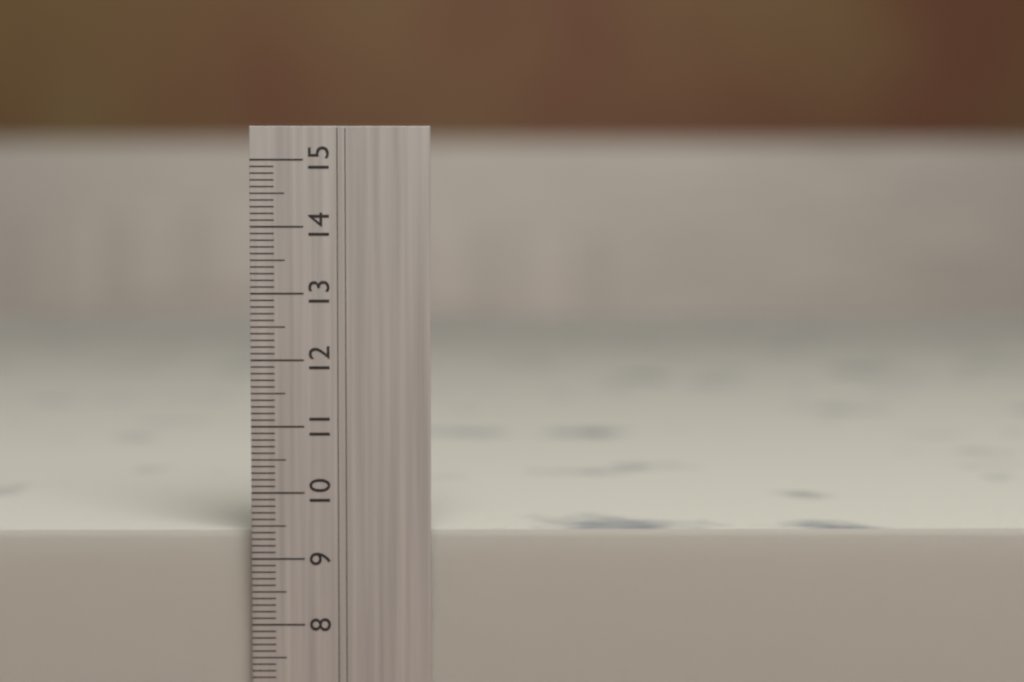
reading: 9.4 cm
